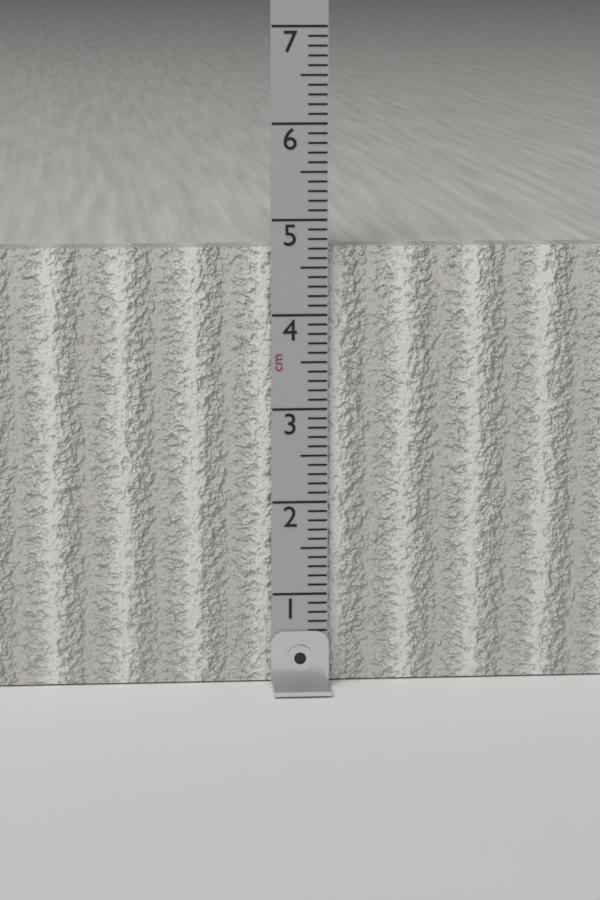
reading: 4.7 cm
